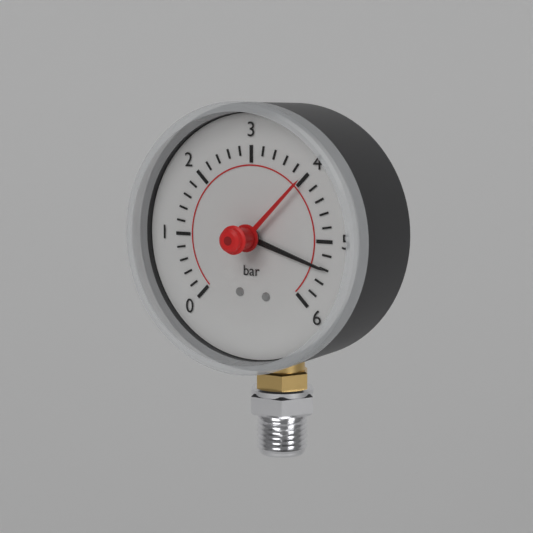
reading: 5.4 bar
